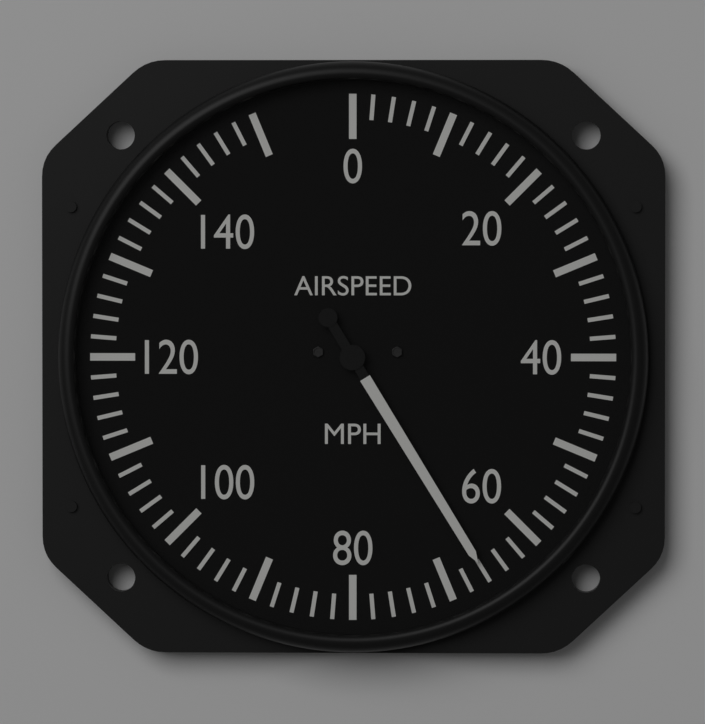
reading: 66 mph
